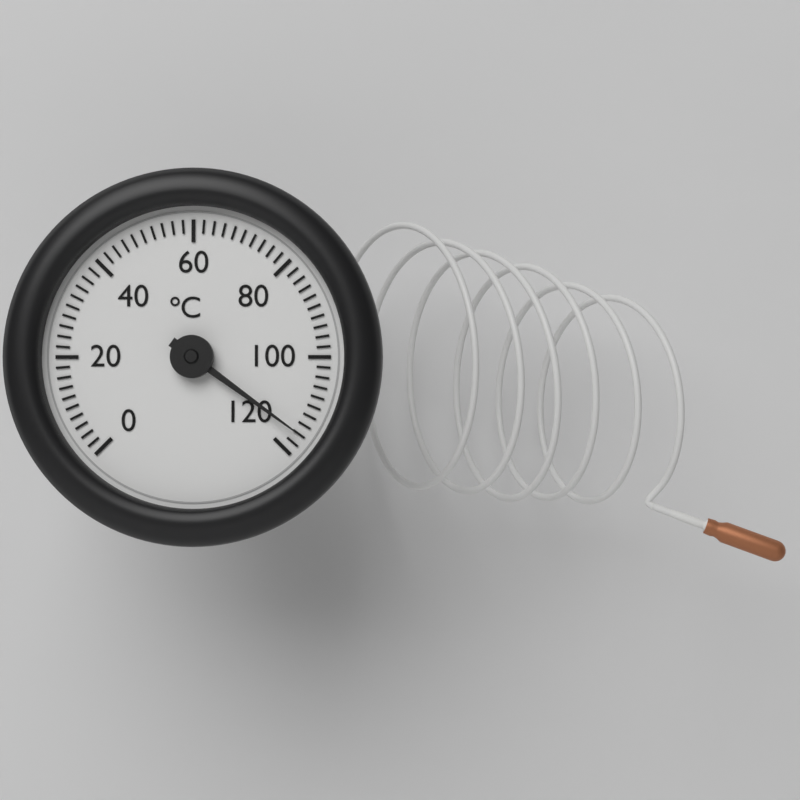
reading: 116 °C
